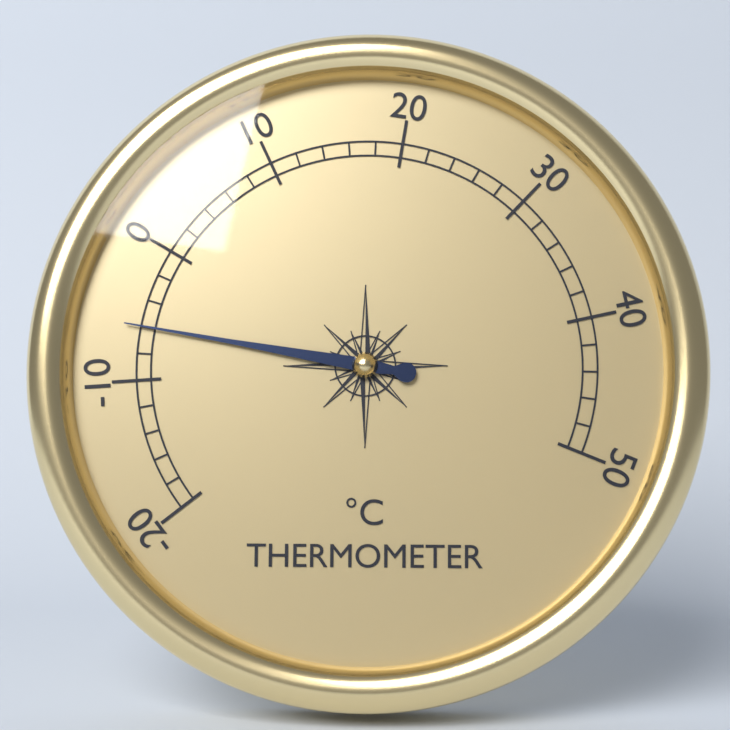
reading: -6 °C
